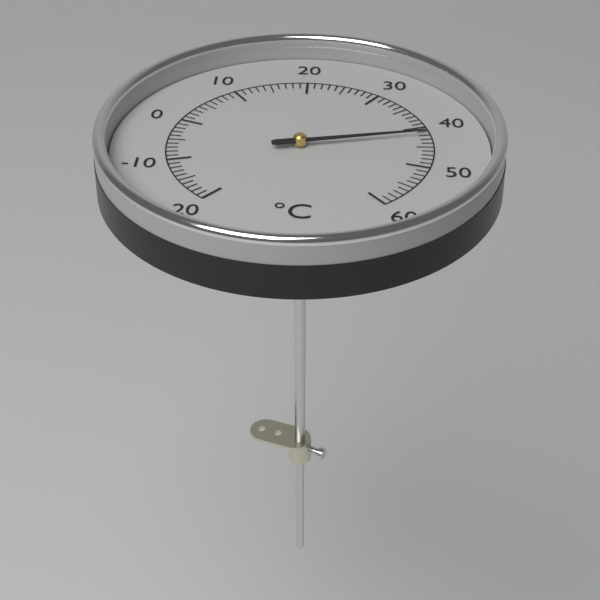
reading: 42 °C
